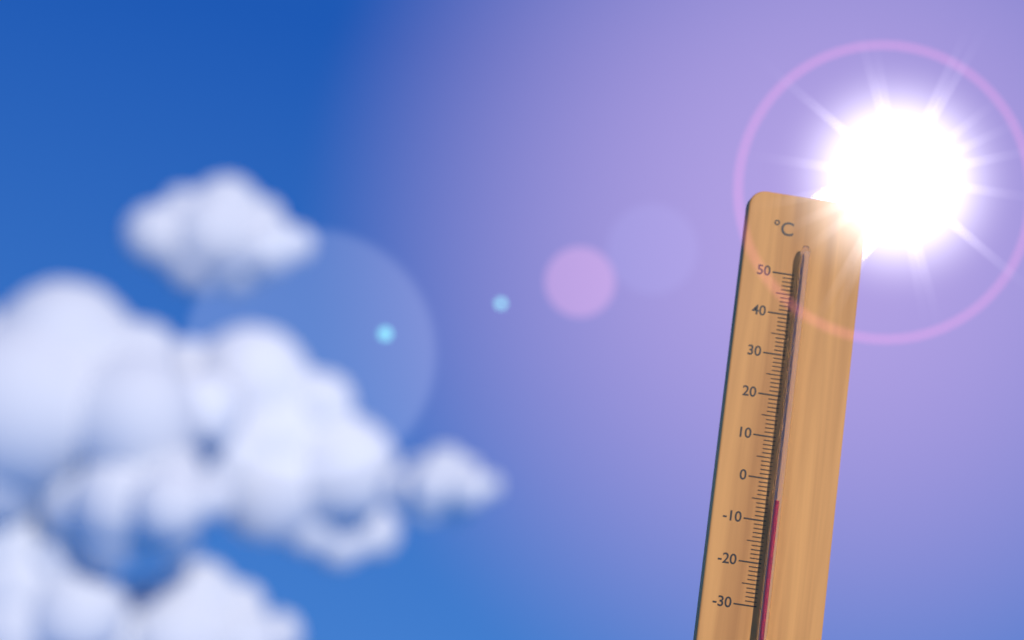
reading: -5 °C
